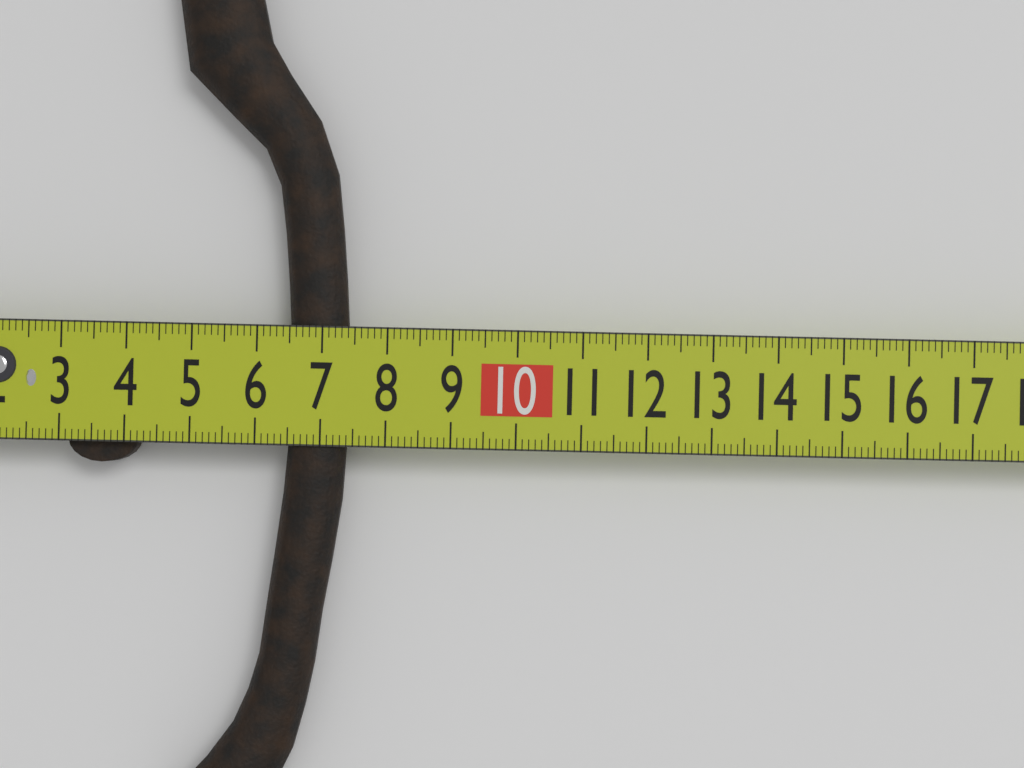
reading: 7.4 cm
